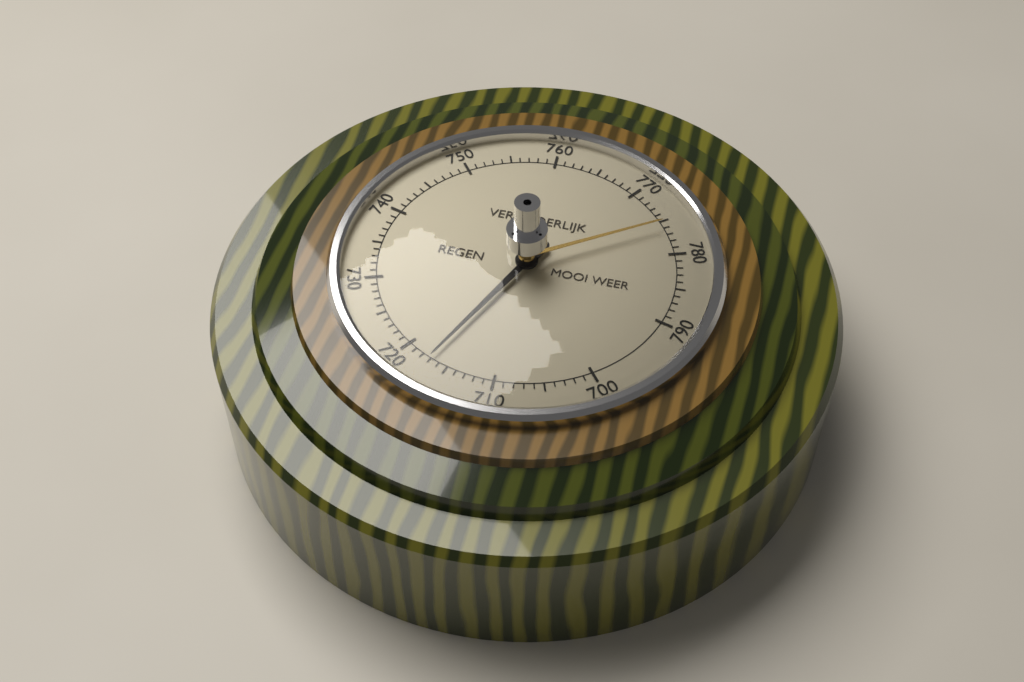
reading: 717 (no unit)
